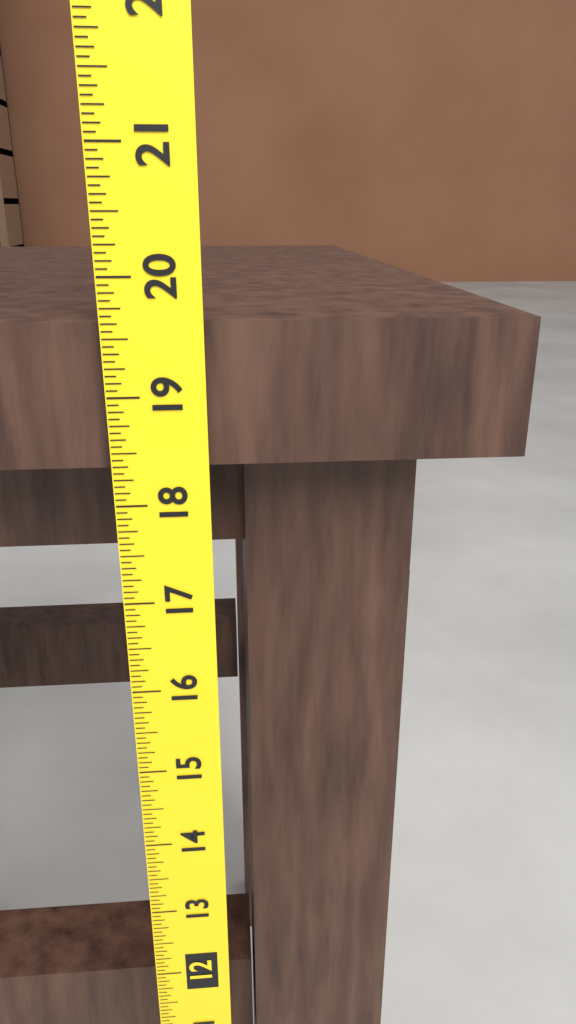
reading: 19.6250 (no unit)
